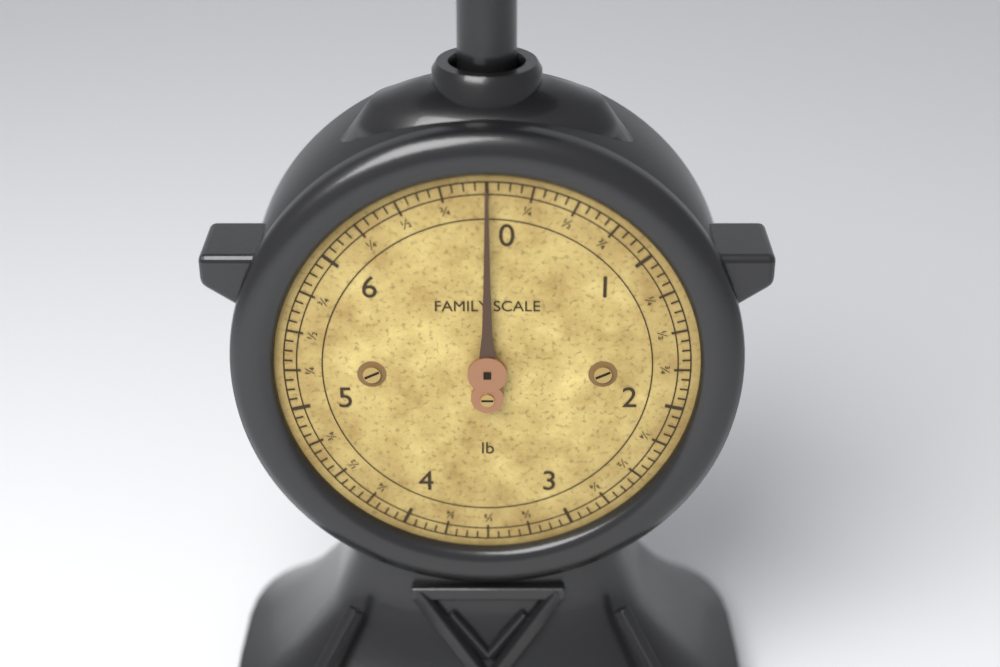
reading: 0.0000 lb
